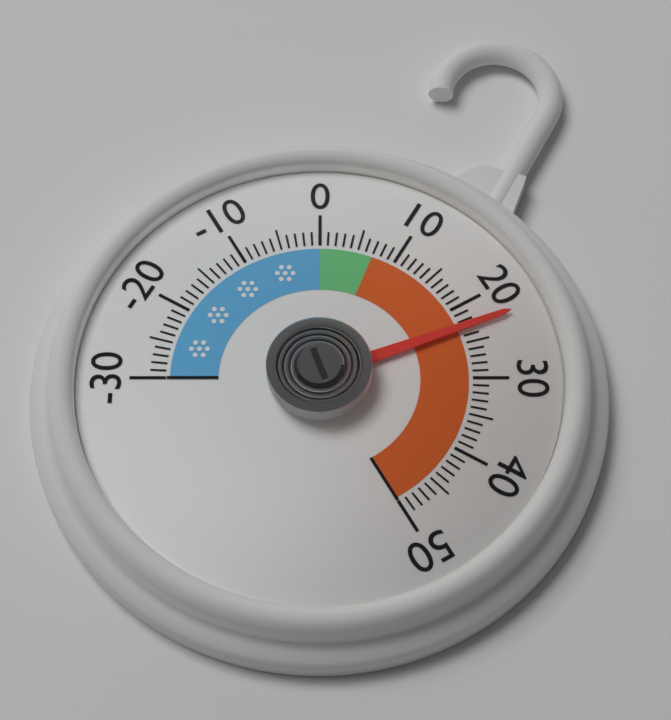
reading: 23 (no unit)
